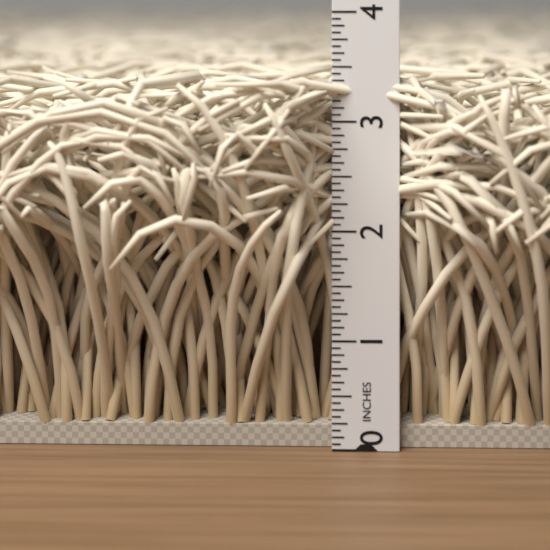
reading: 3.4375 in
